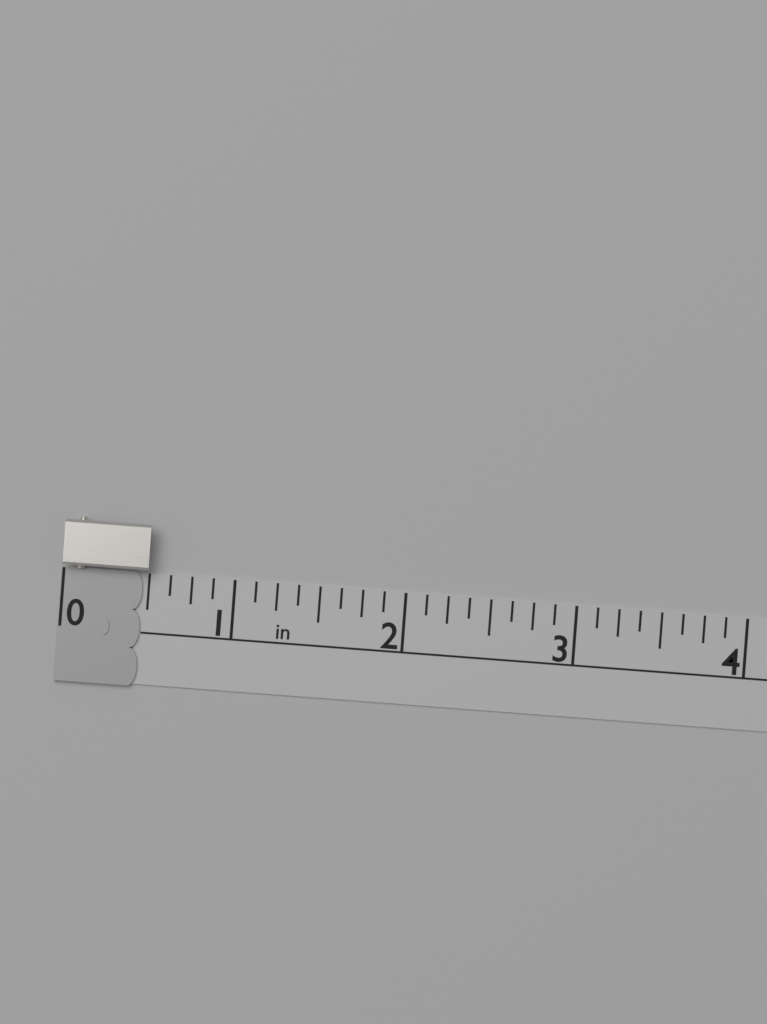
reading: 0.500 in
